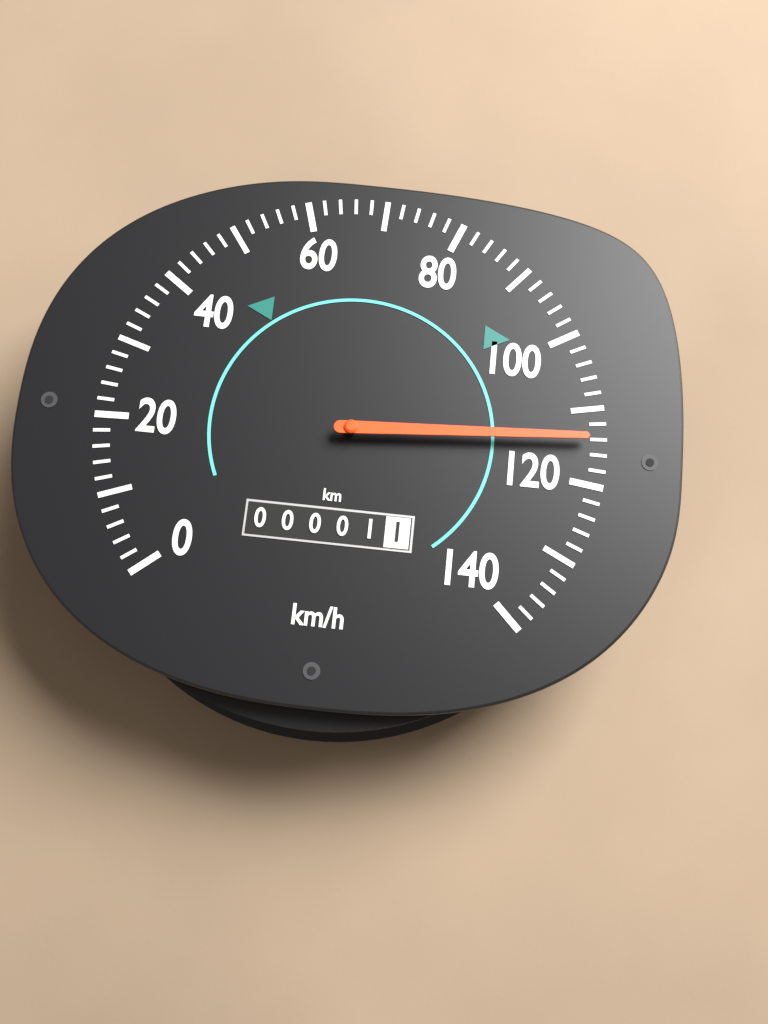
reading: 114 km/h
